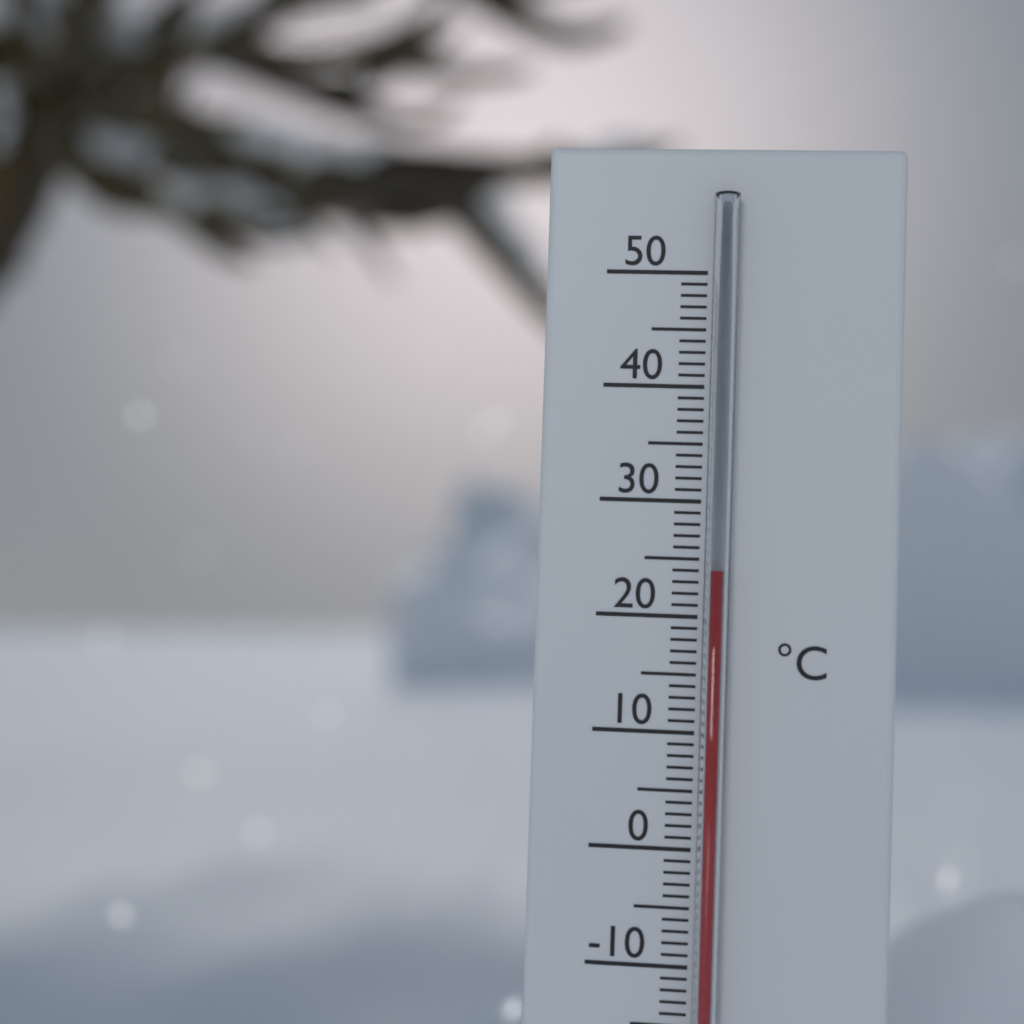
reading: 24 °C
